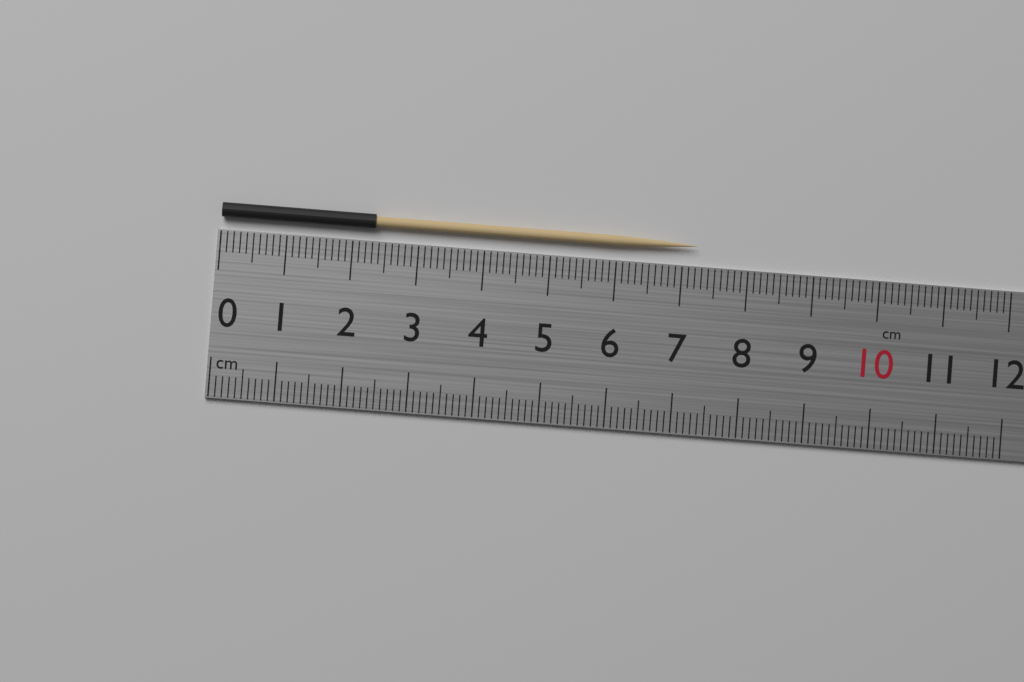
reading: 7.2 cm
